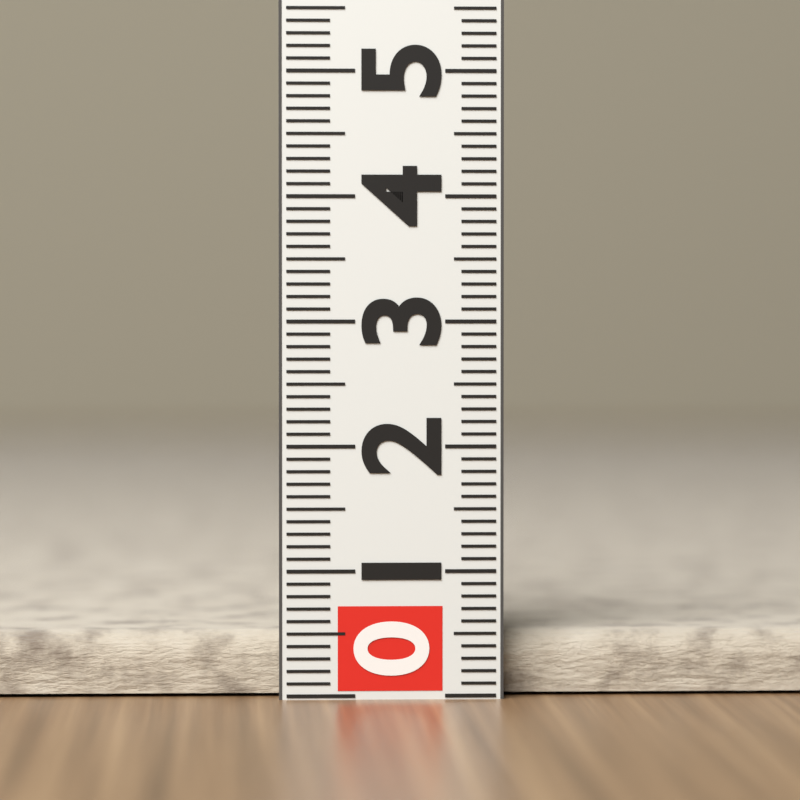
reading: 0.5 (no unit)
